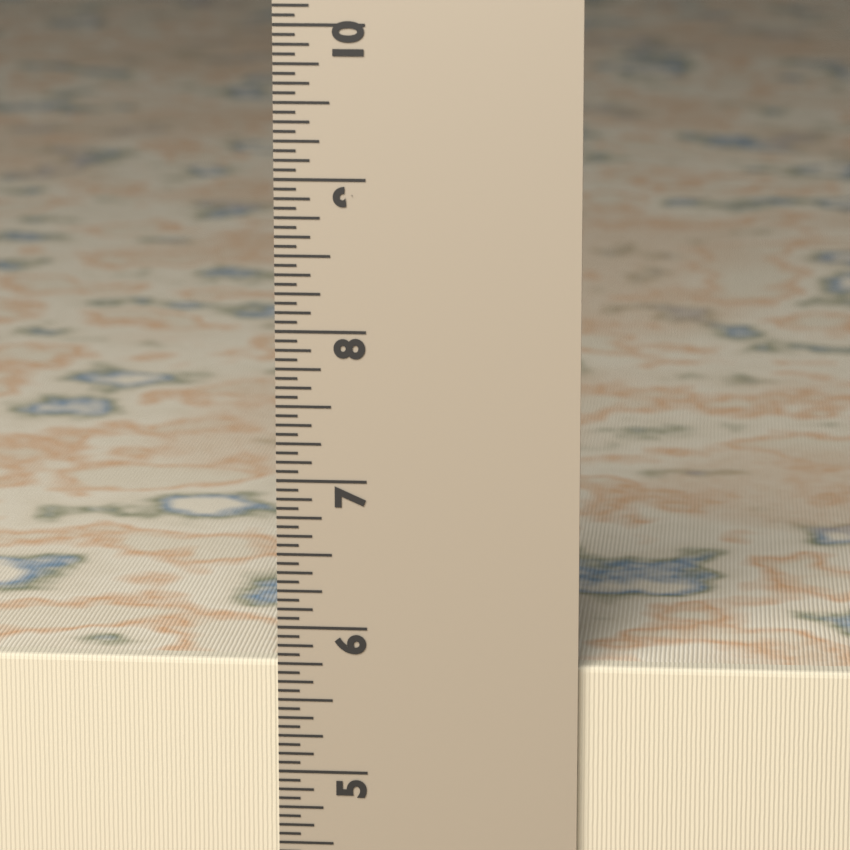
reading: 5.7500 in
